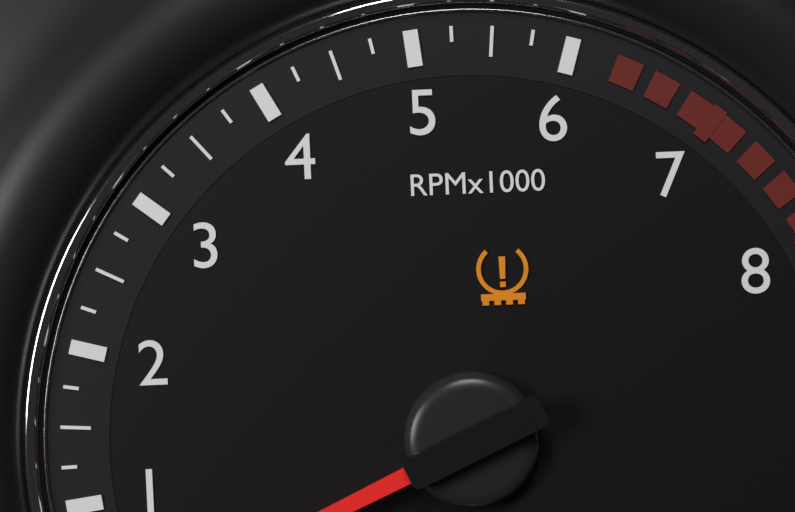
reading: 0.25 RPM x1000
